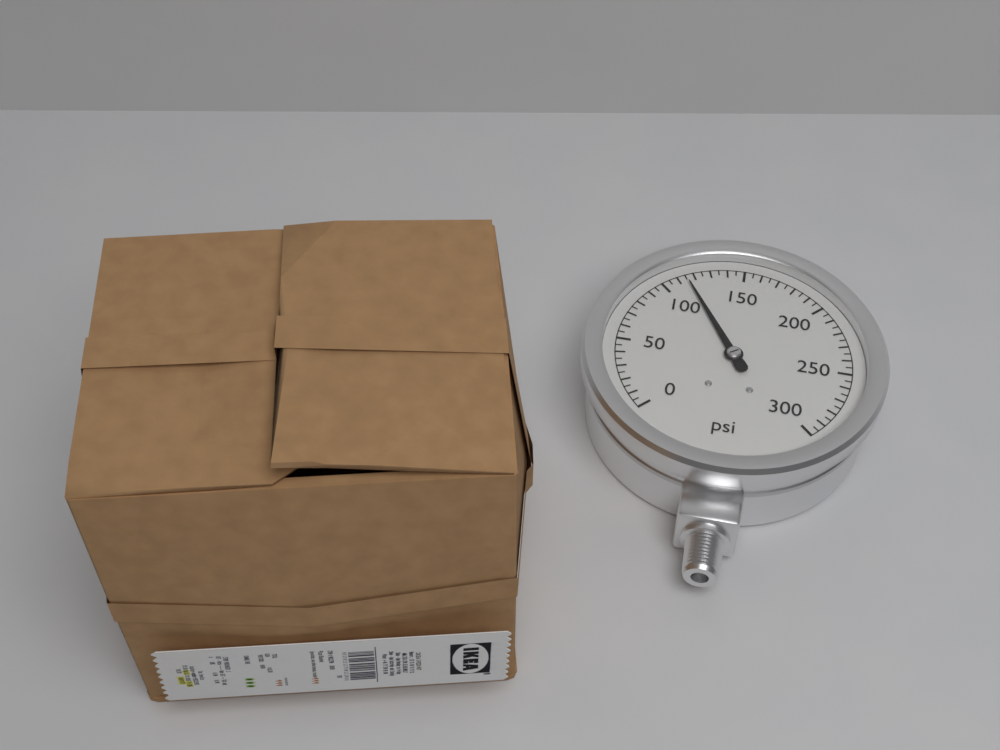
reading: 115 psi
